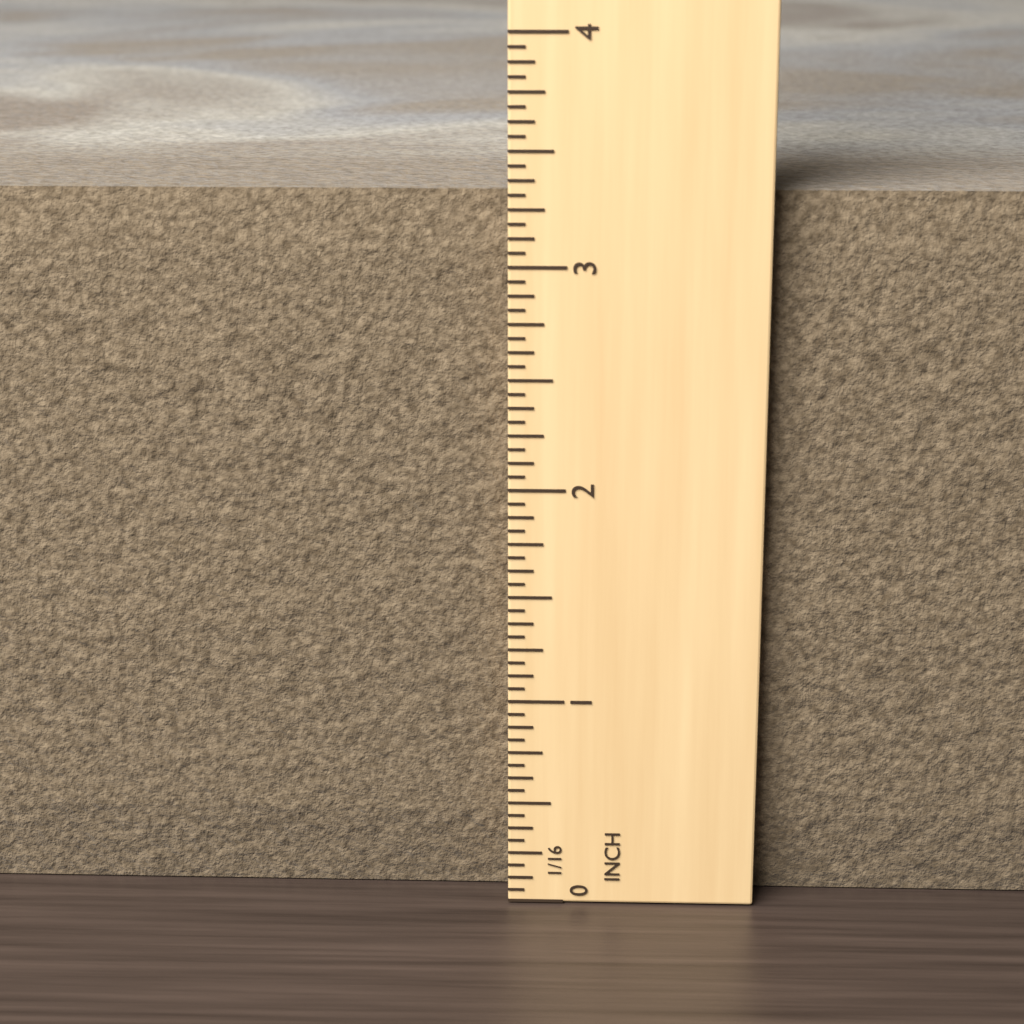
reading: 3.3125 in
